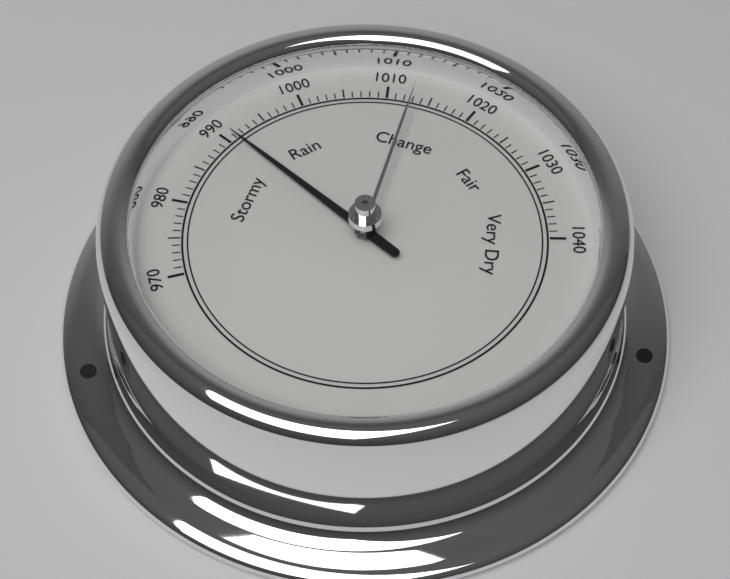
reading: 991 (no unit)
